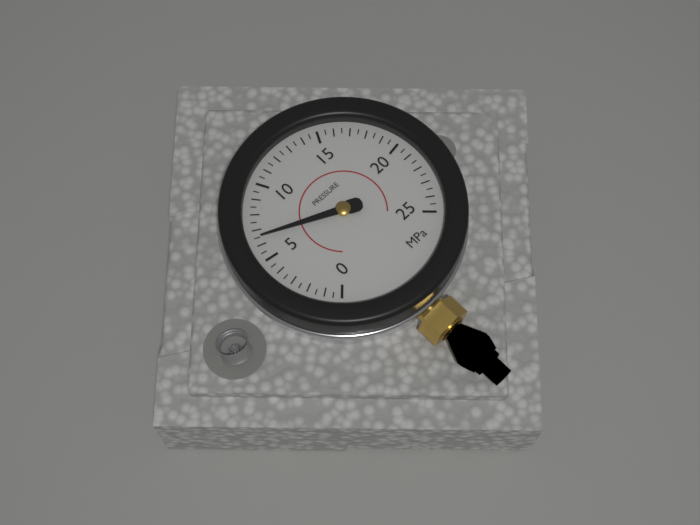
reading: 6.5 MPa
